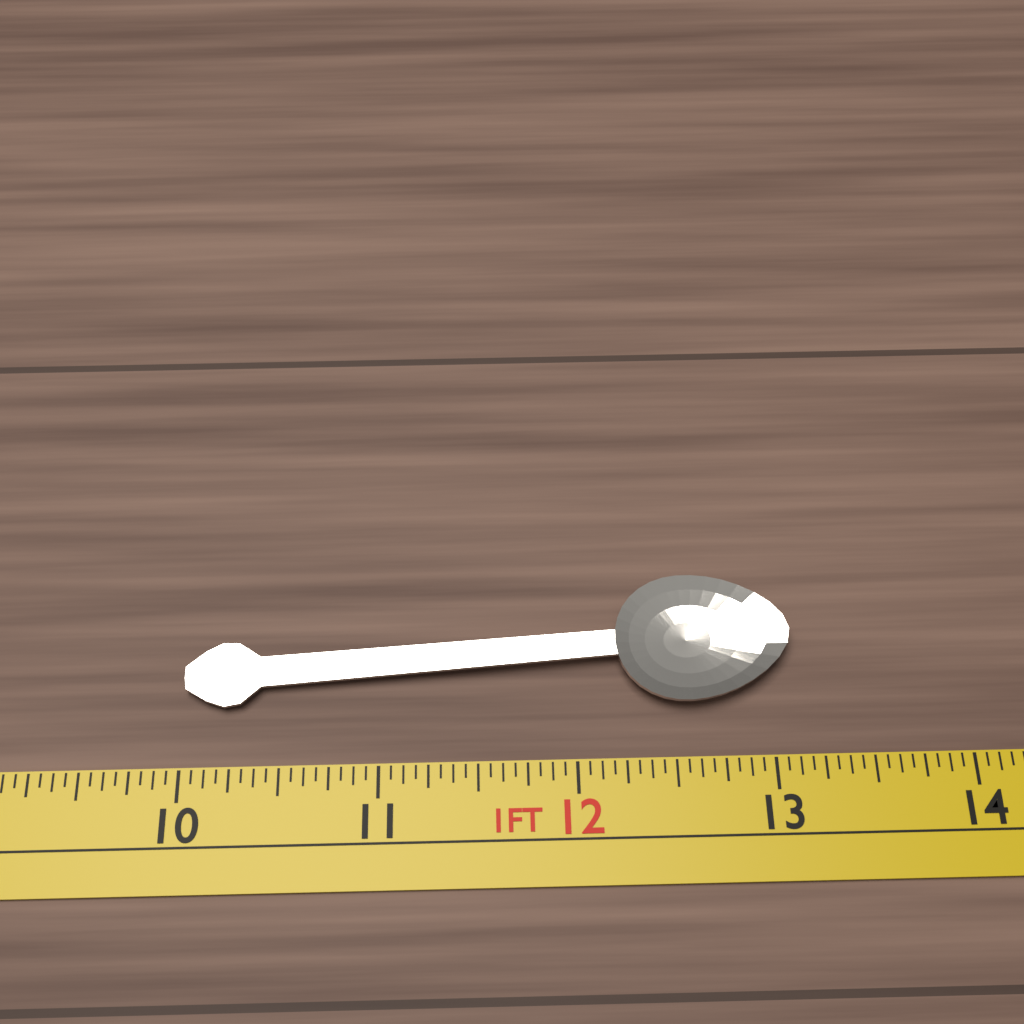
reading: 13.1250 in
